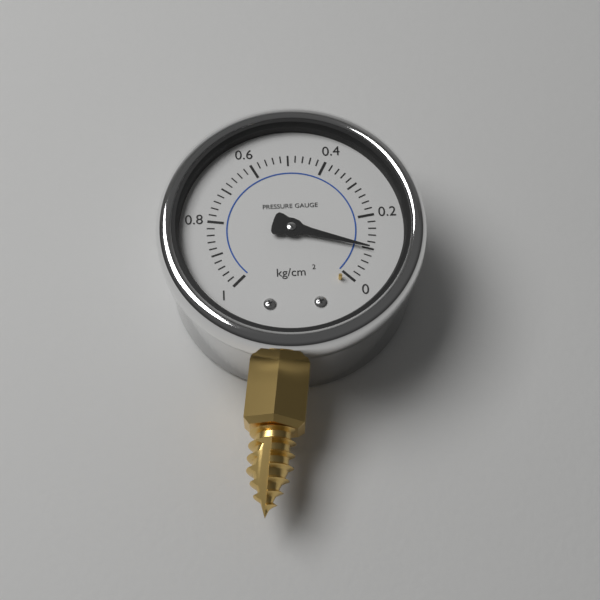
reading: 0.10 kg/cm²
